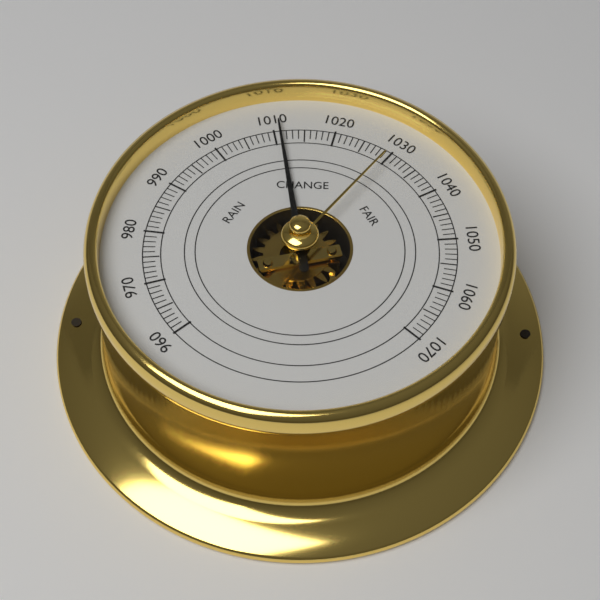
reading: 1011 (no unit)
